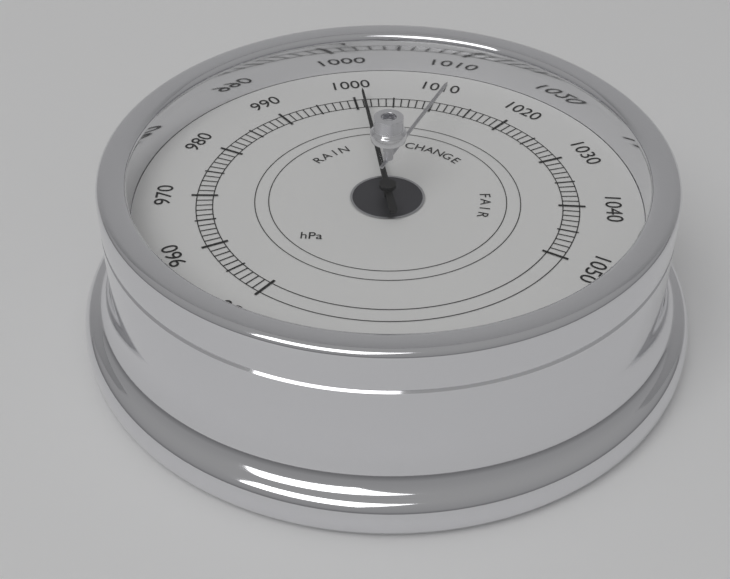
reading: 1001 hPa
